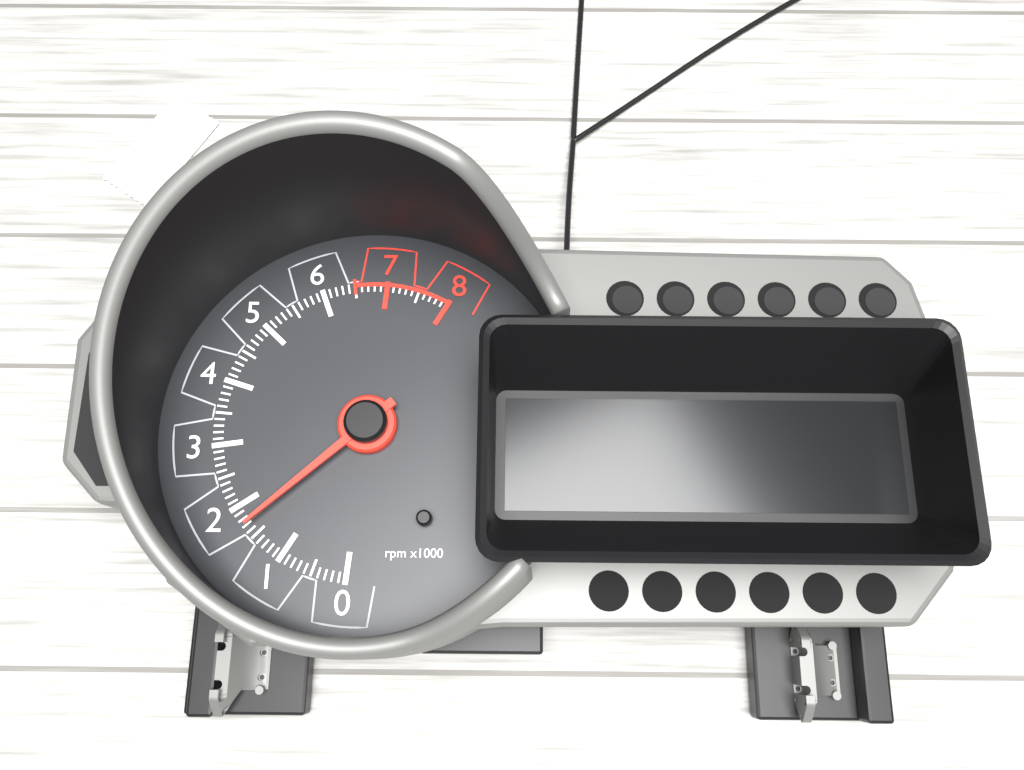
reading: 1700 rpm
